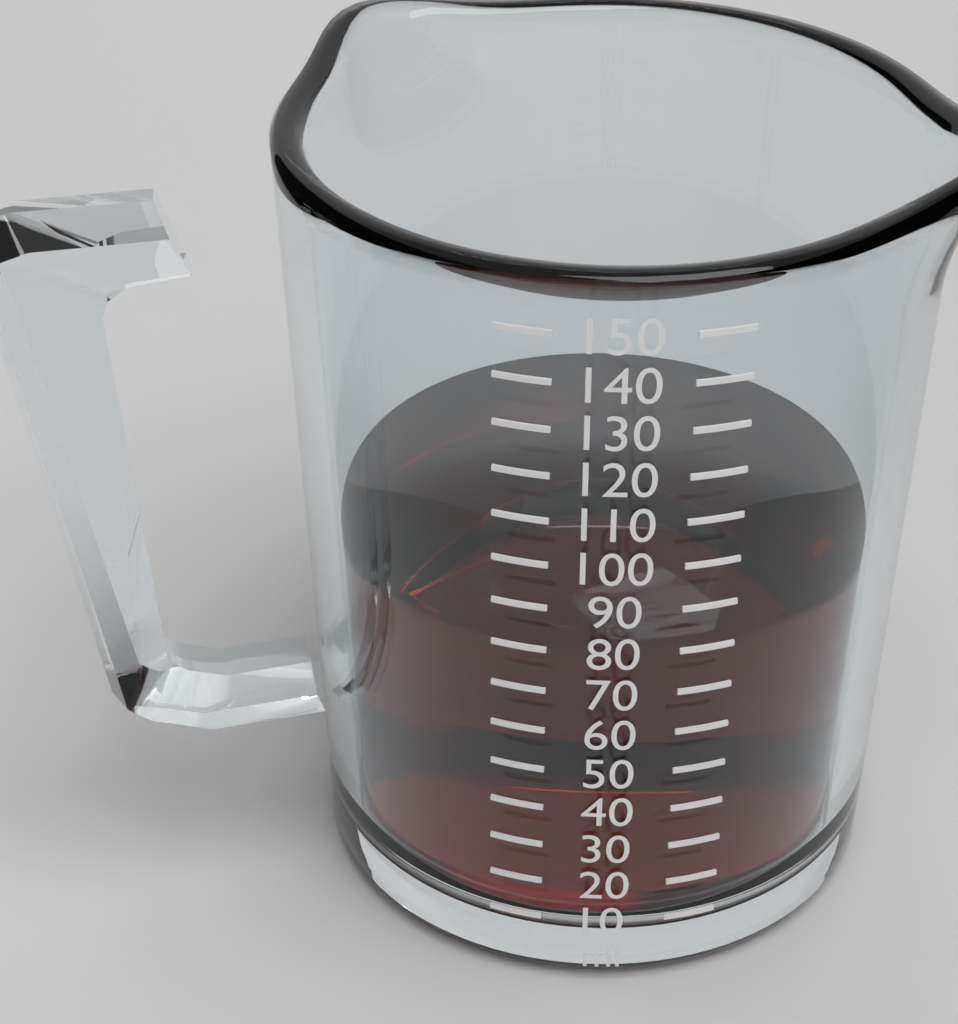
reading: 80 ml
